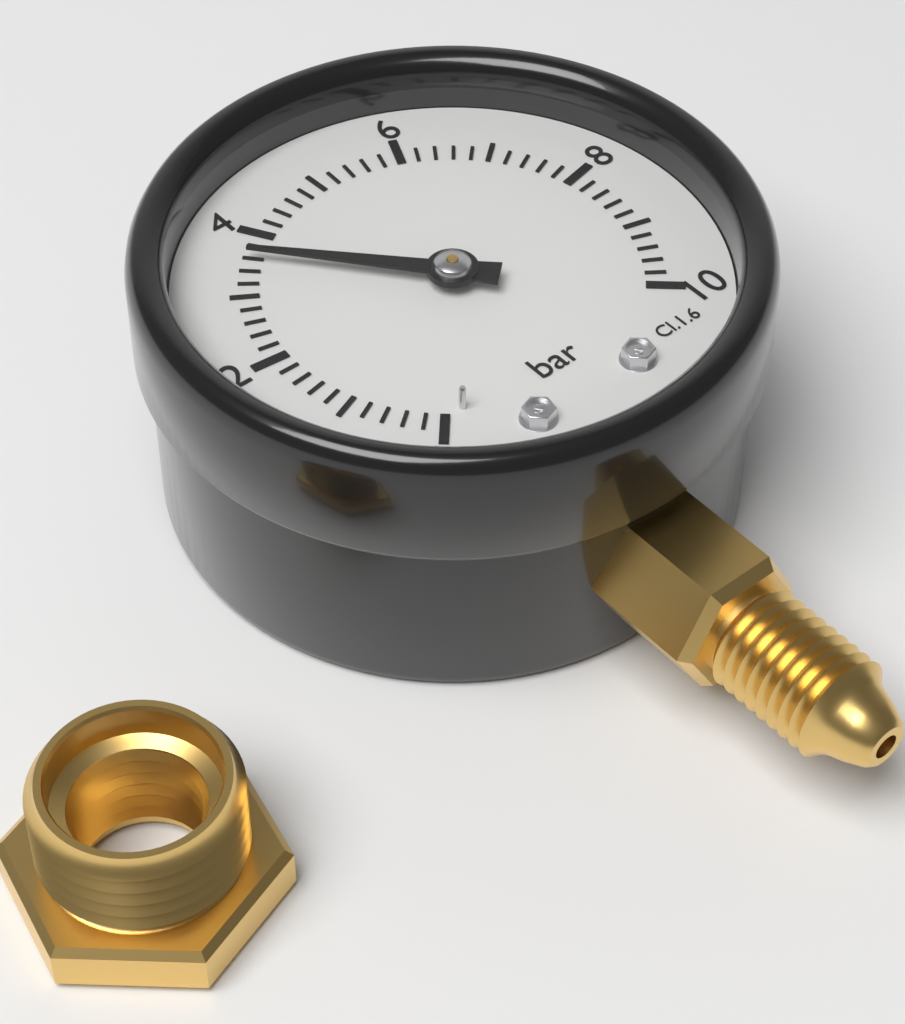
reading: 3.6 bar
